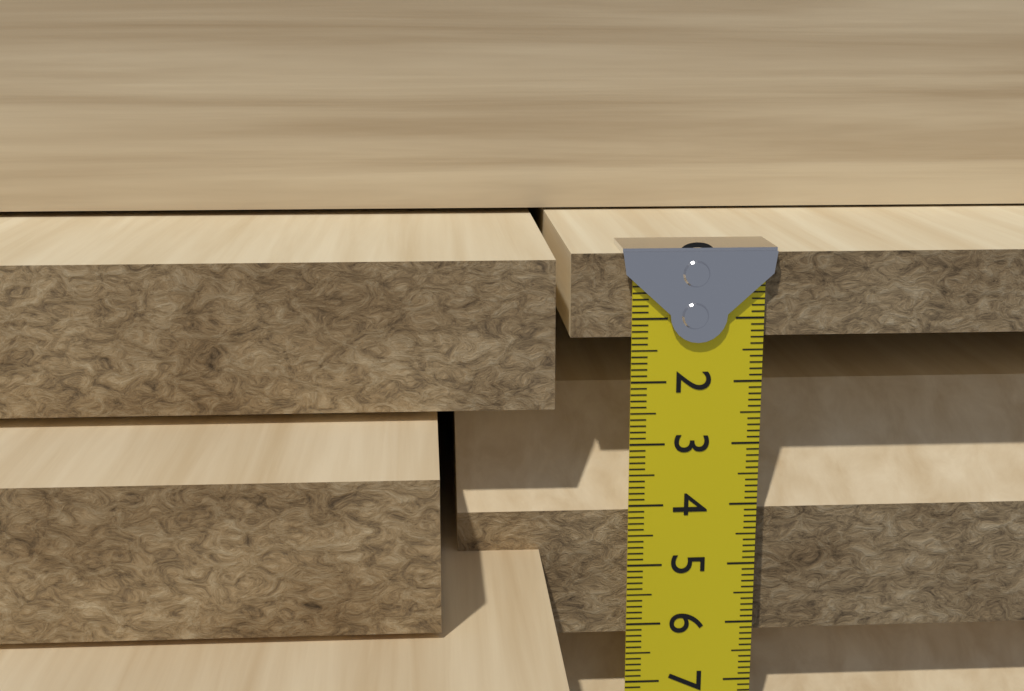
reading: 1.3 cm
